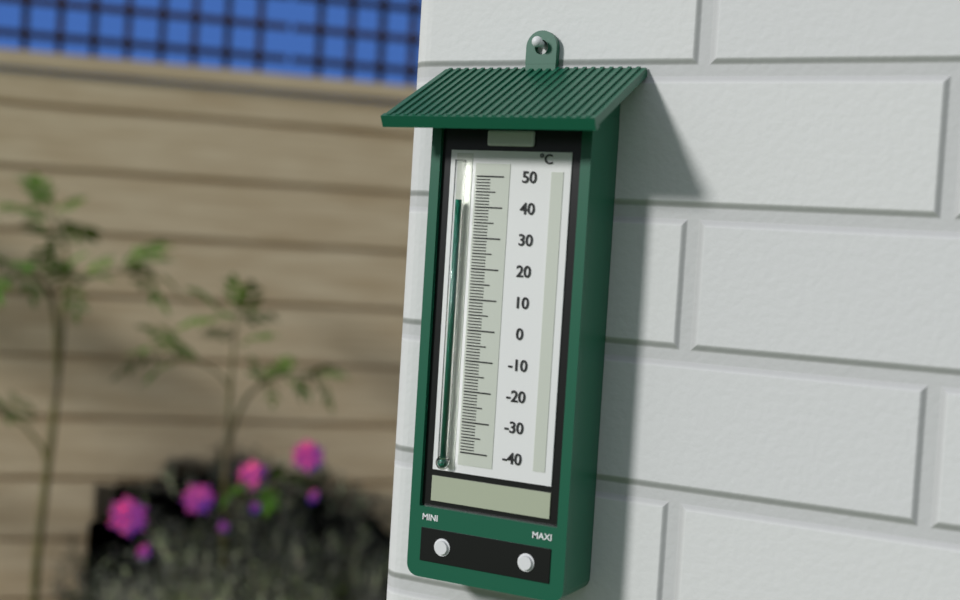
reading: 42 °C
